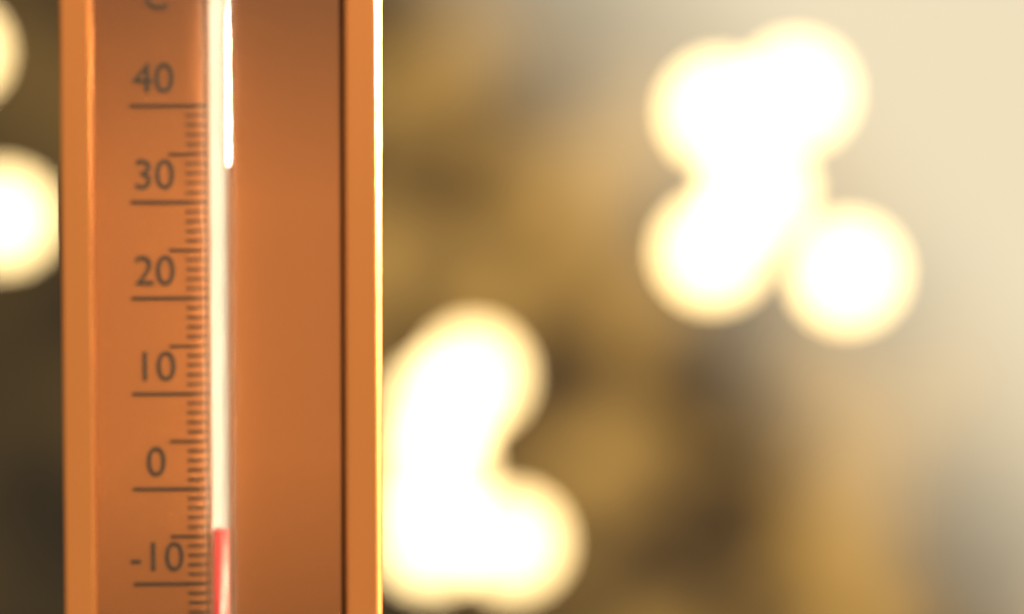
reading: -4 °C
